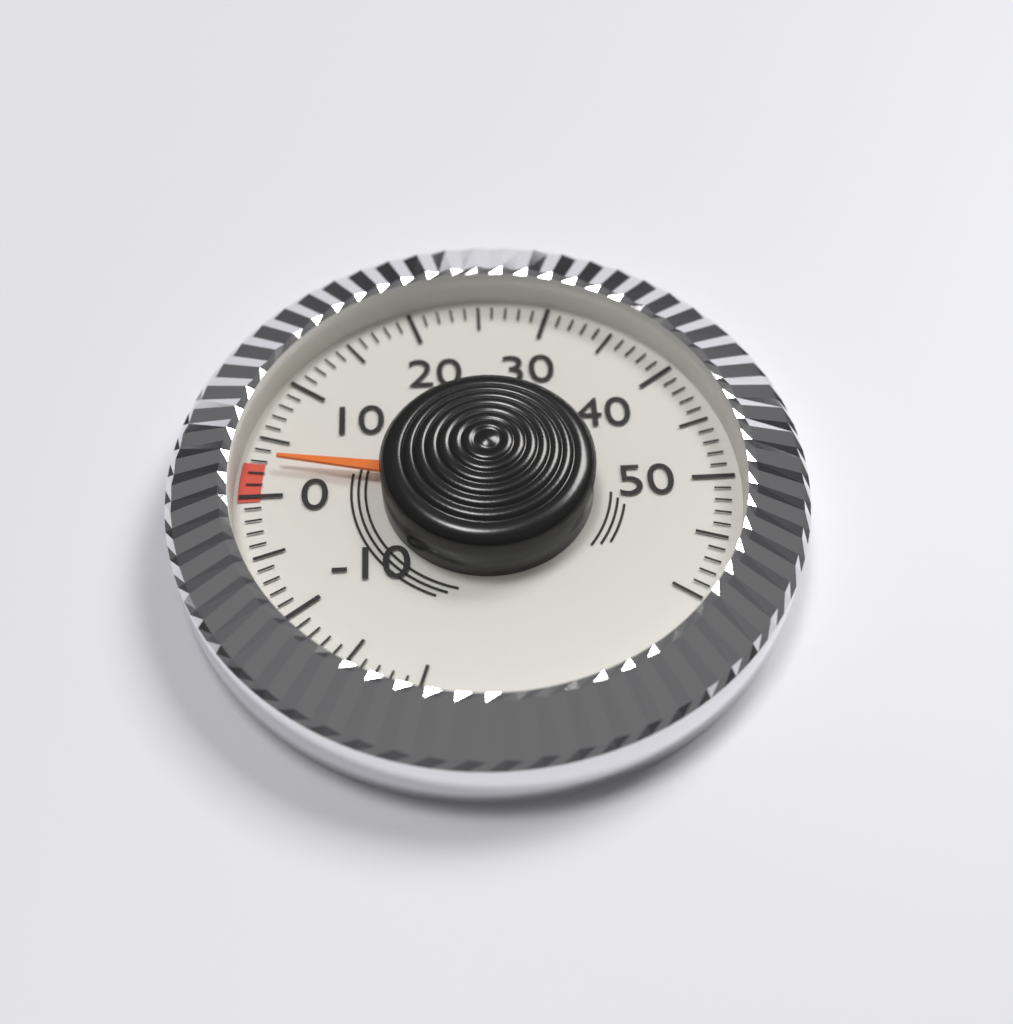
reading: 3 (no unit)
